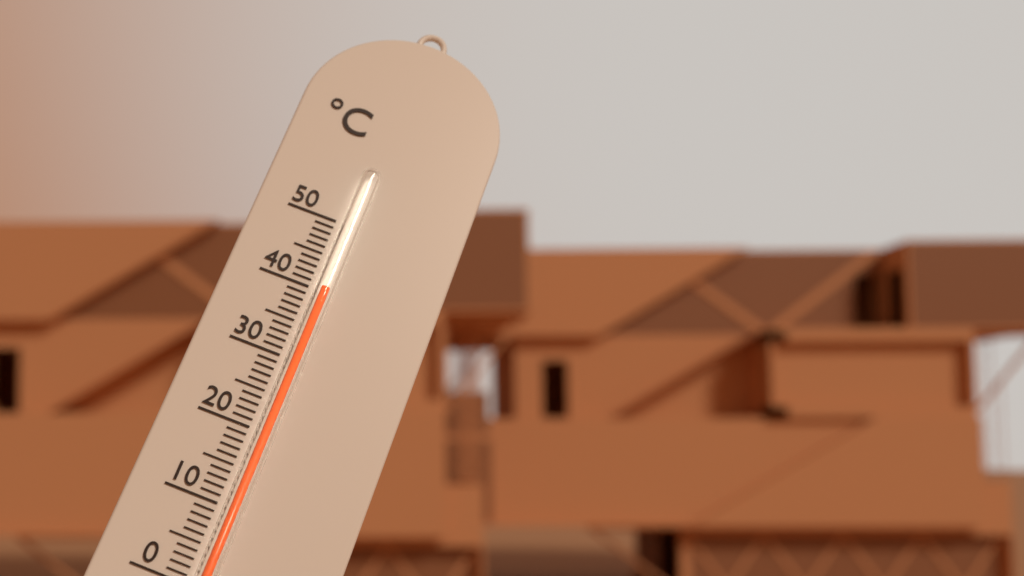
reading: 40 °C
